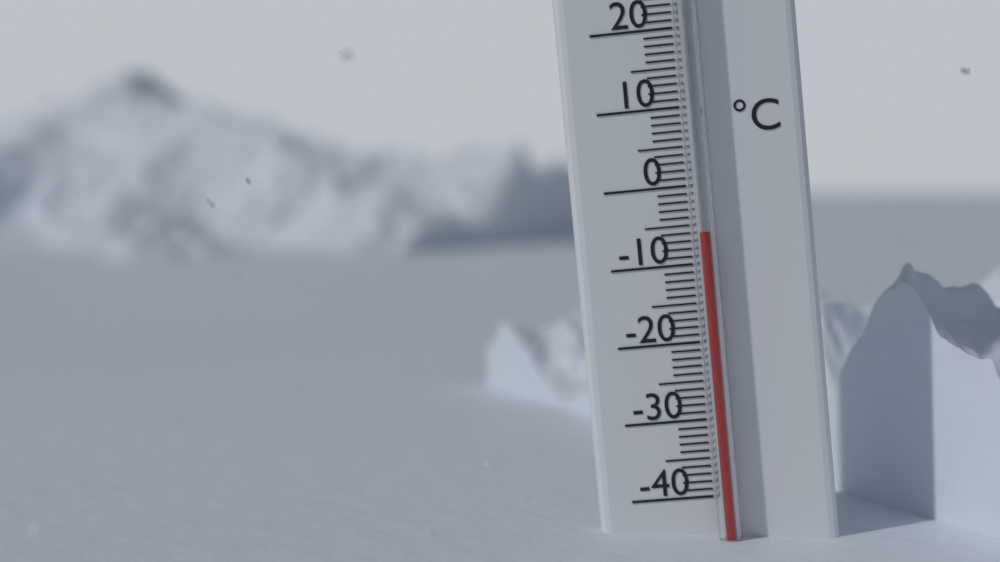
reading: -6 °C
